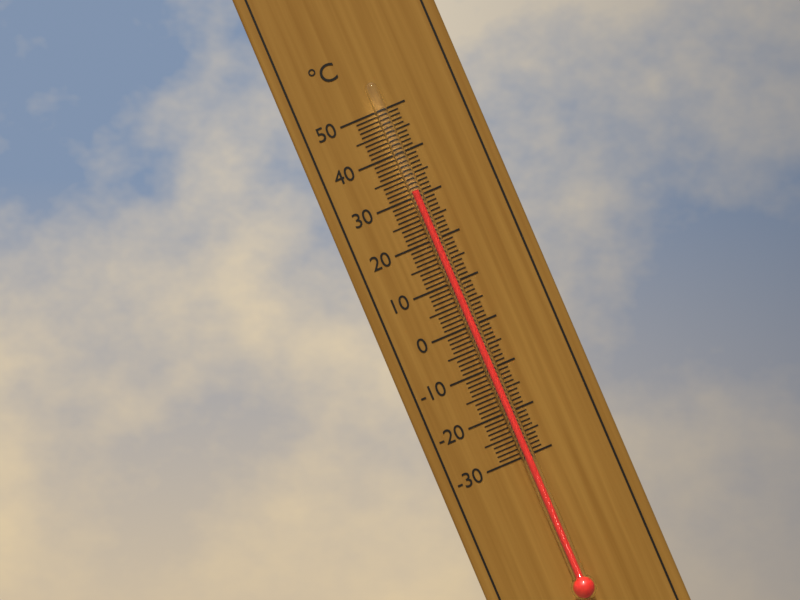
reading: 31 °C
